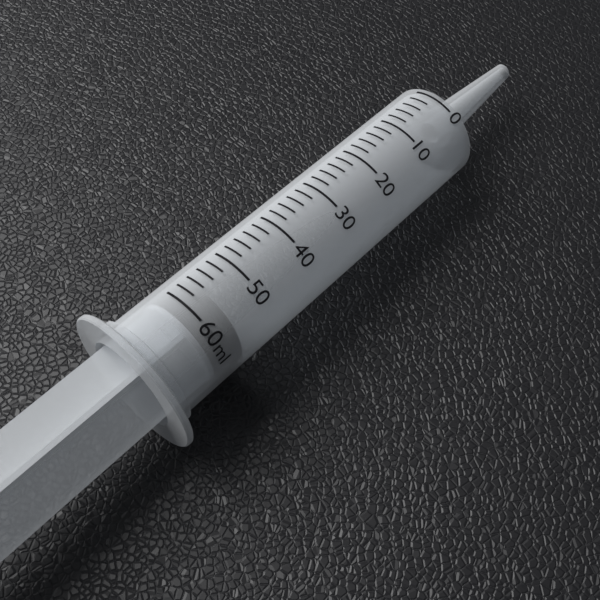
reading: 56 ml
